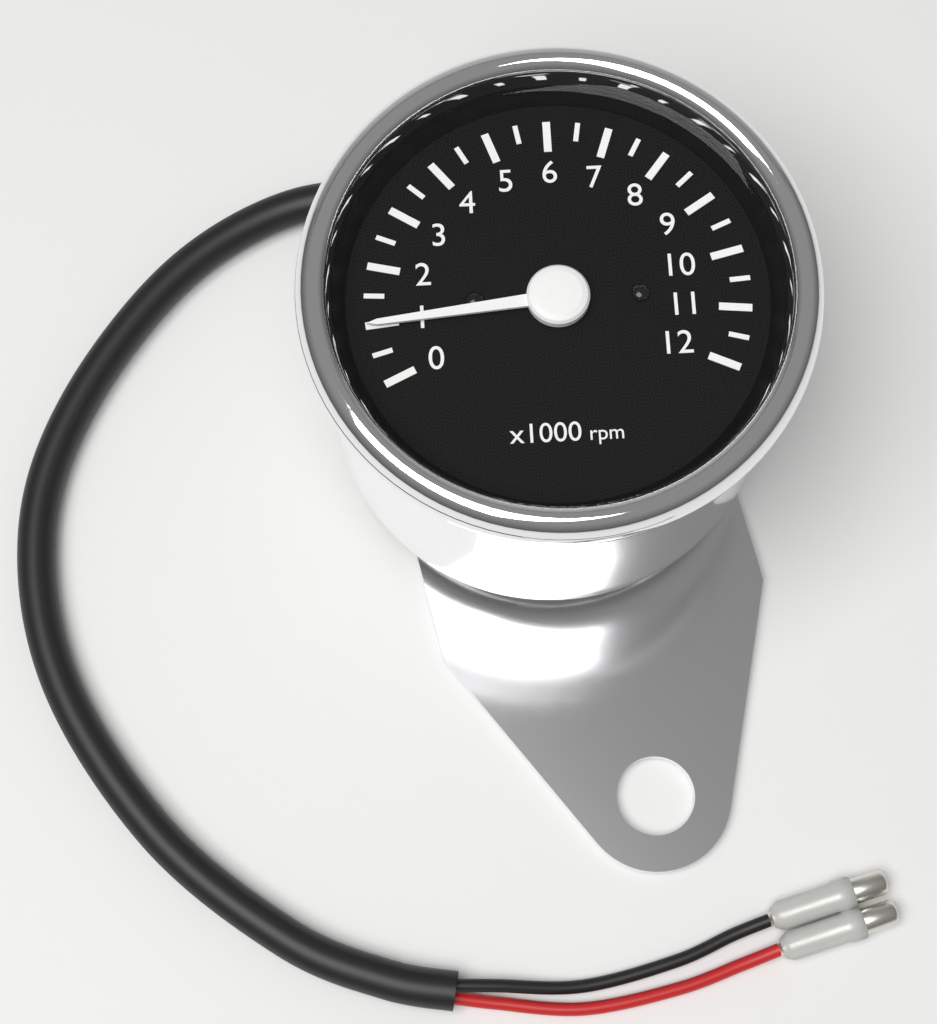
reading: 1000 rpm
